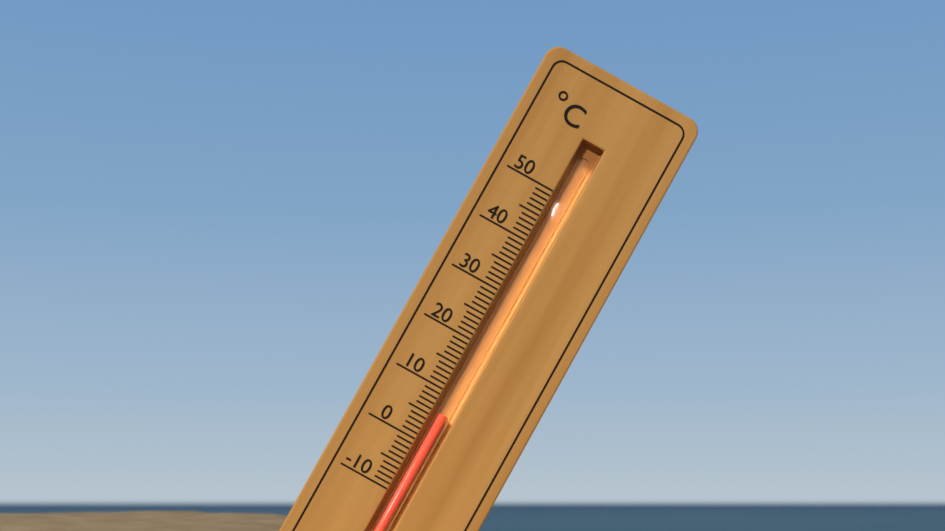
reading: 6 °C
